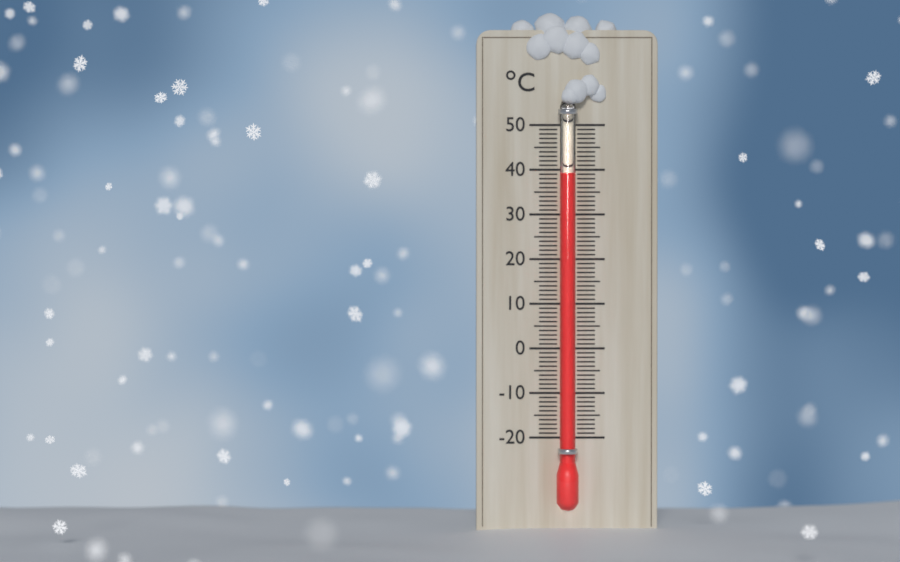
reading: 39 °C
